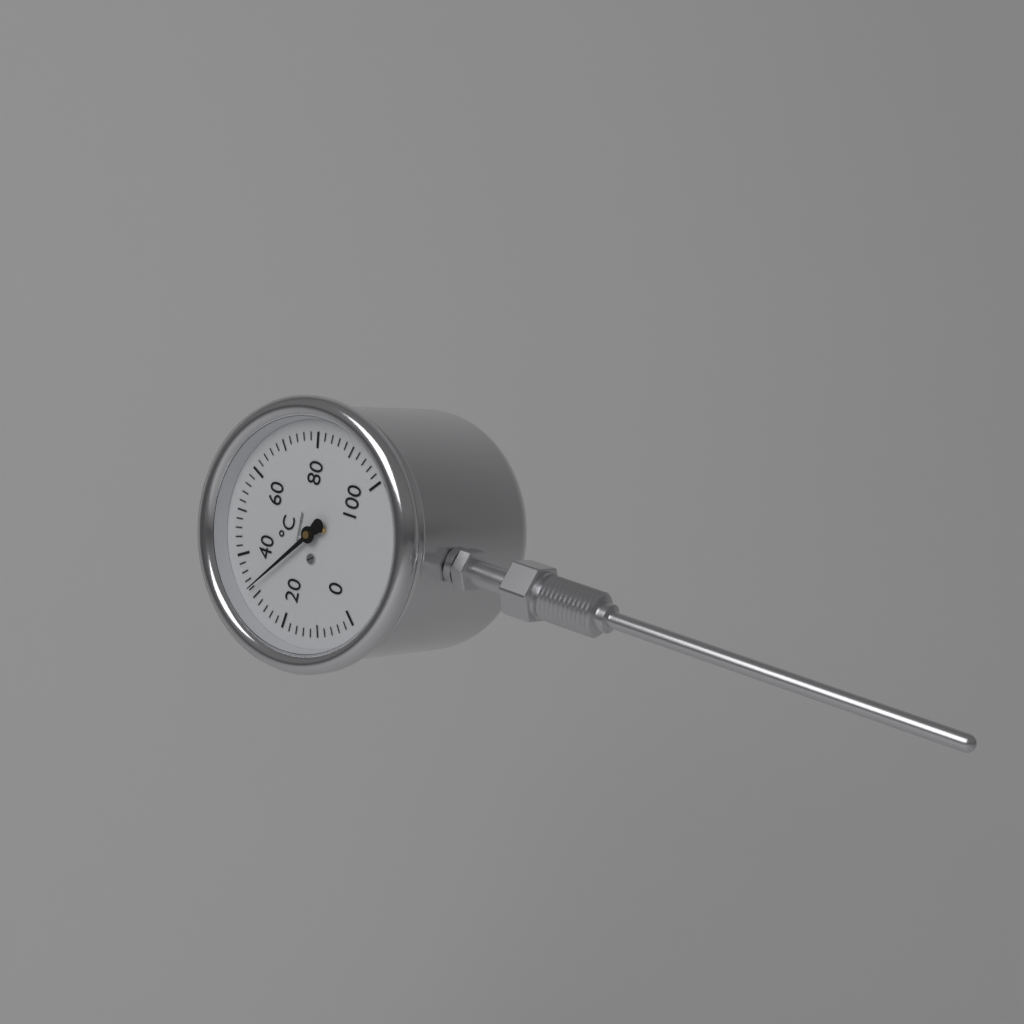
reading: 32 °C
